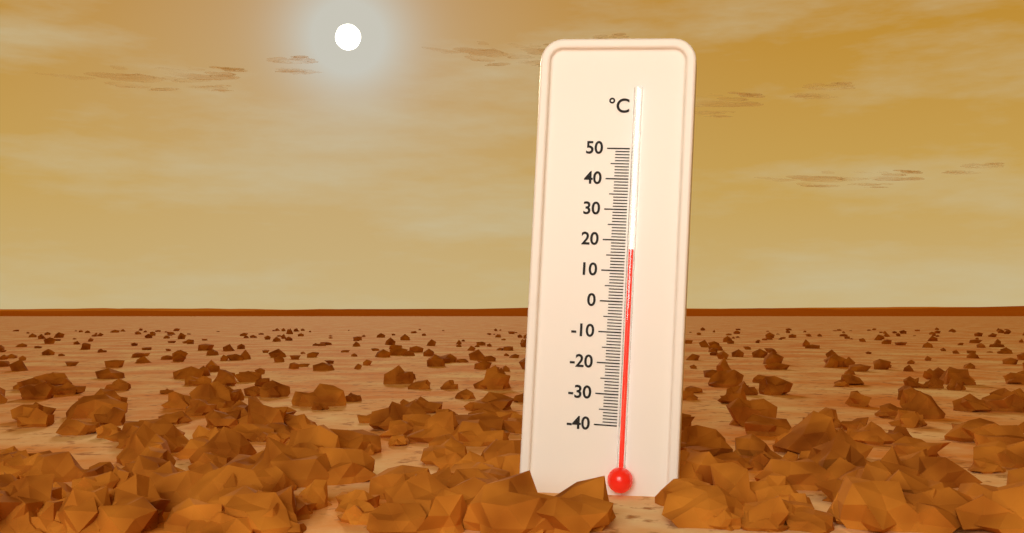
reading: 17 °C
